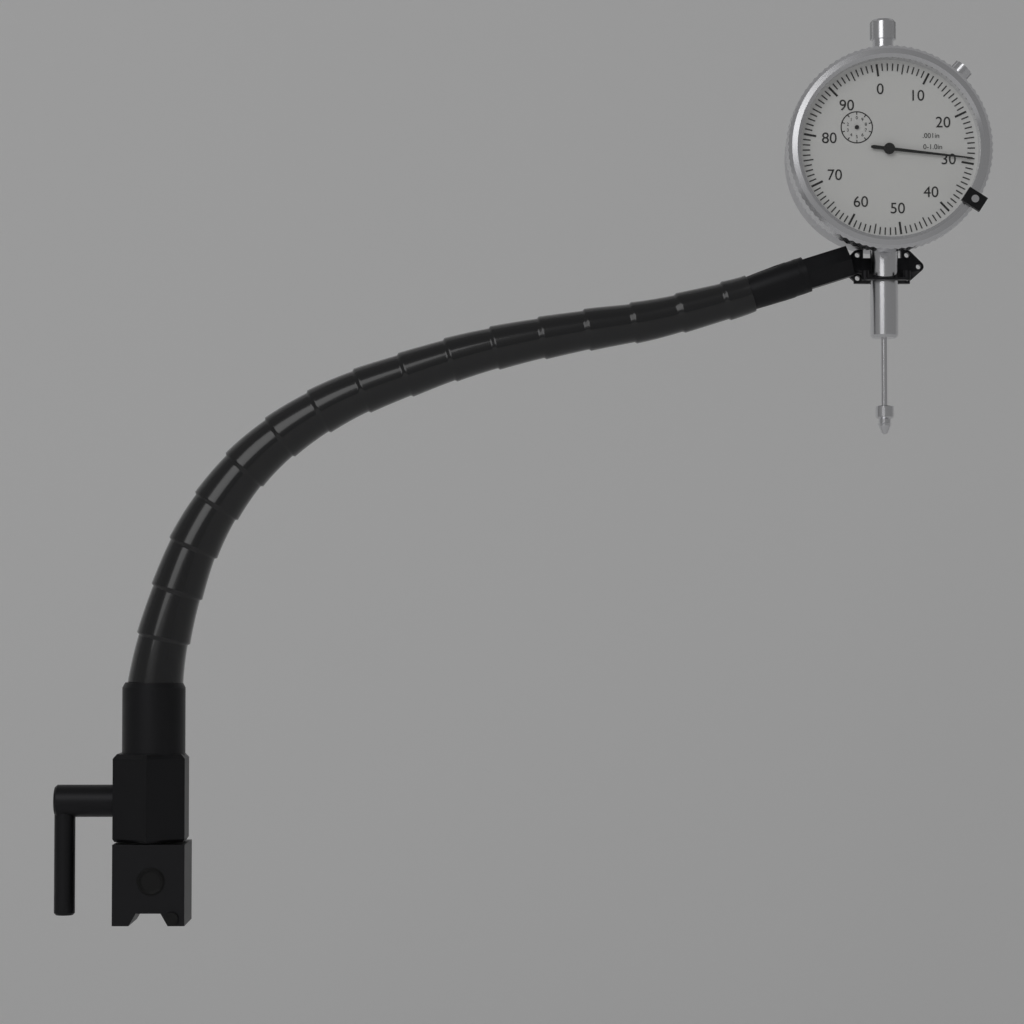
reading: 0.029 in
